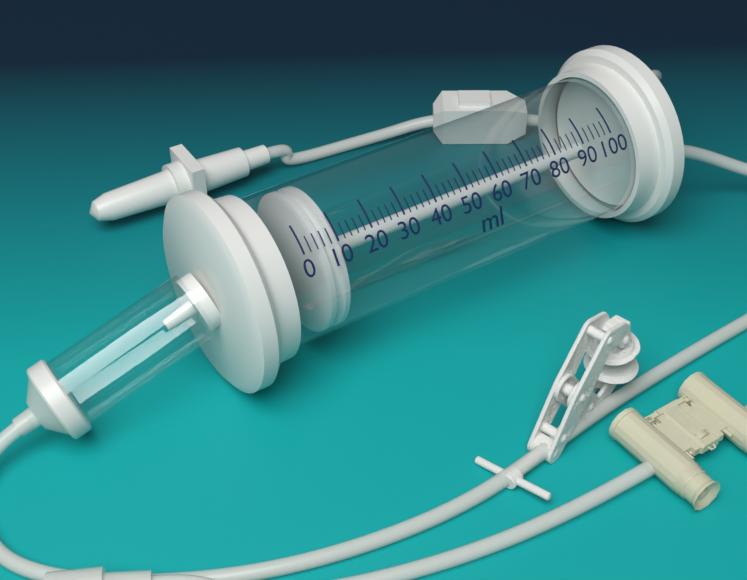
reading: 4 ml
